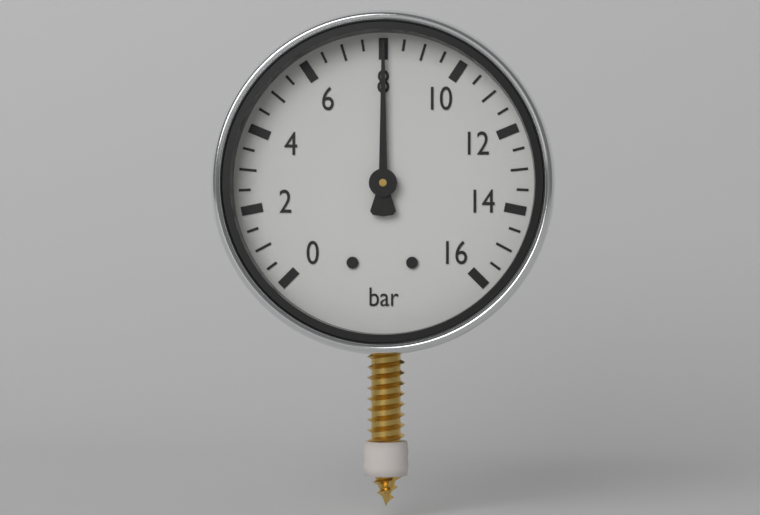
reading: 8.0 bar
